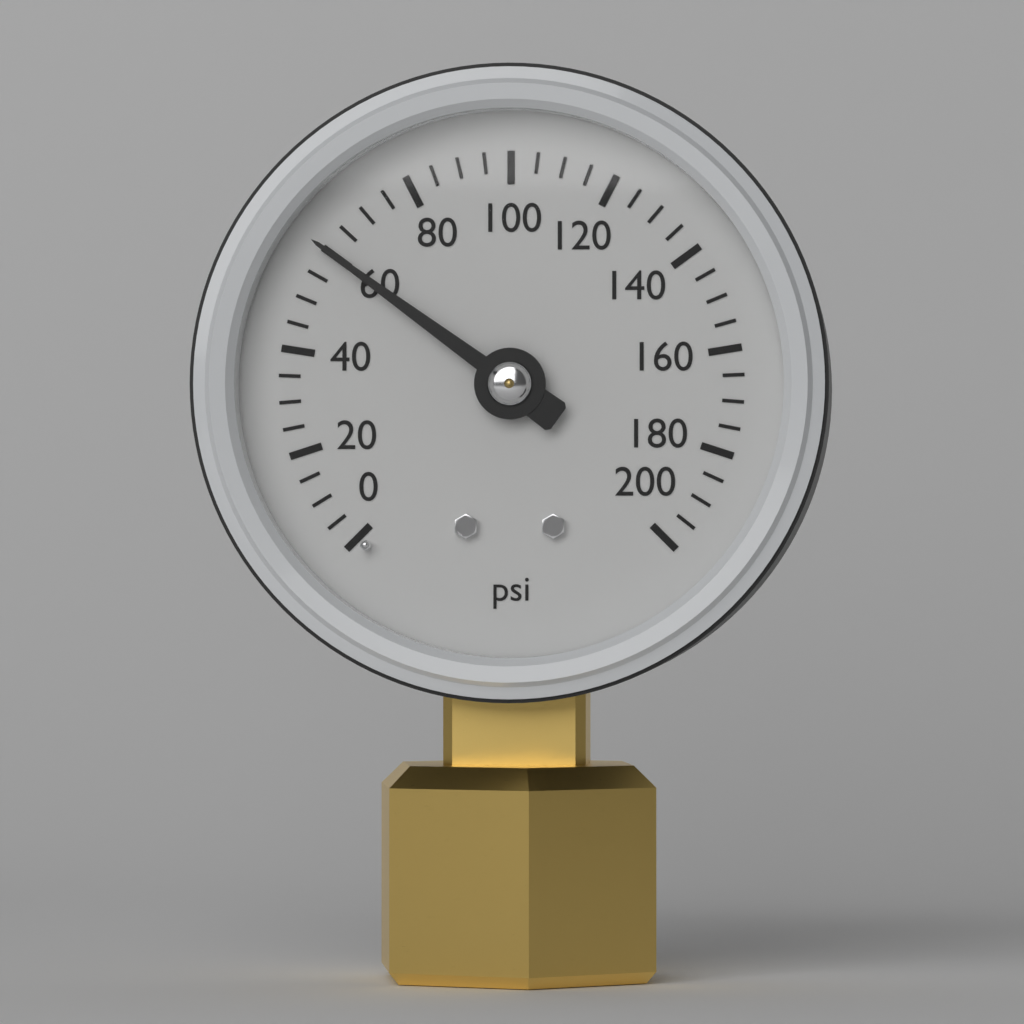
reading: 60 psi
